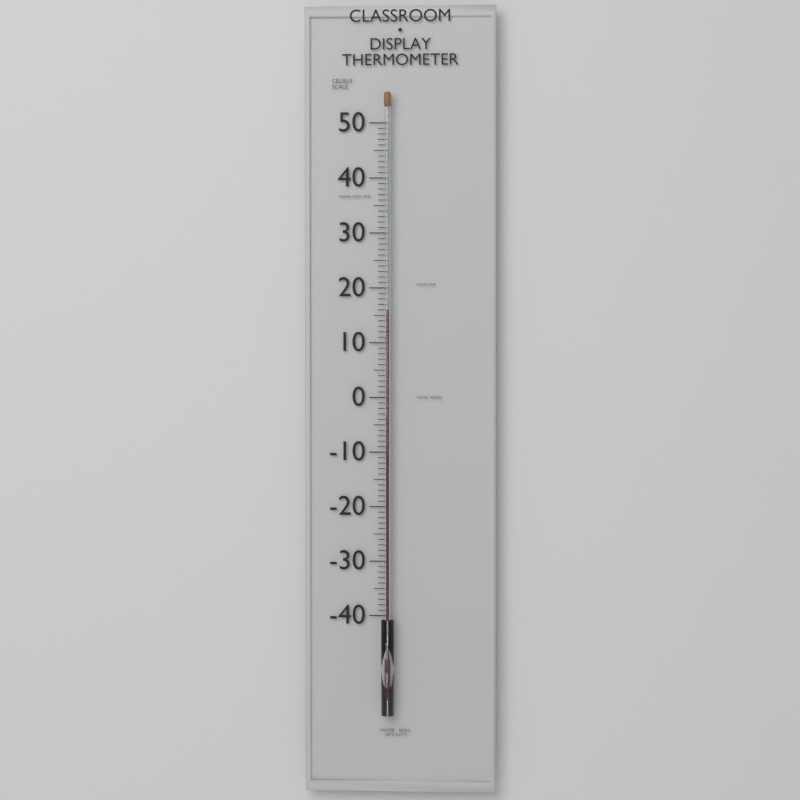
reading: 16 °C
